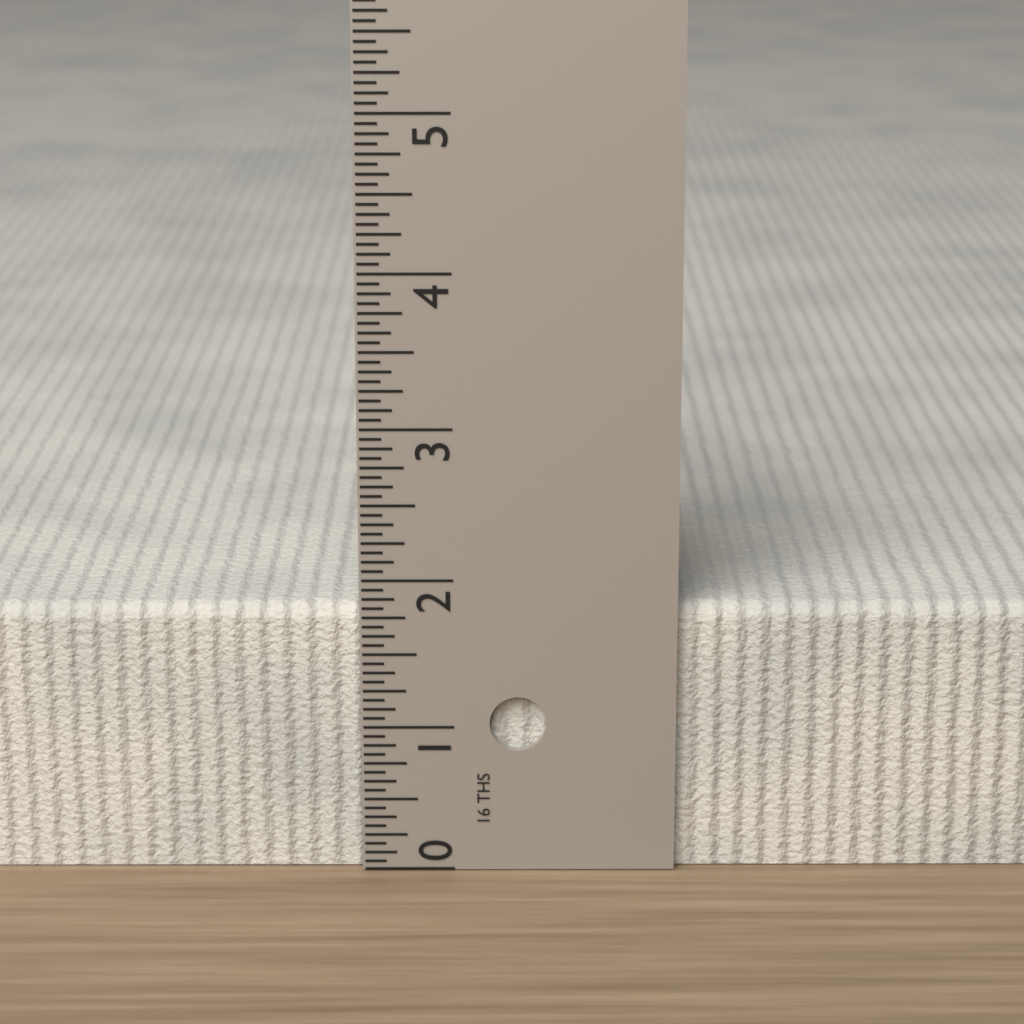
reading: 1.8125 in
